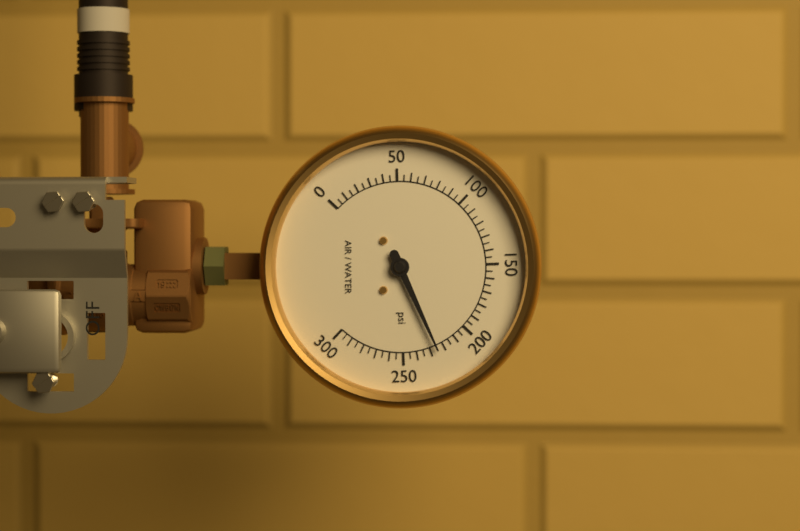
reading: 225 psi
